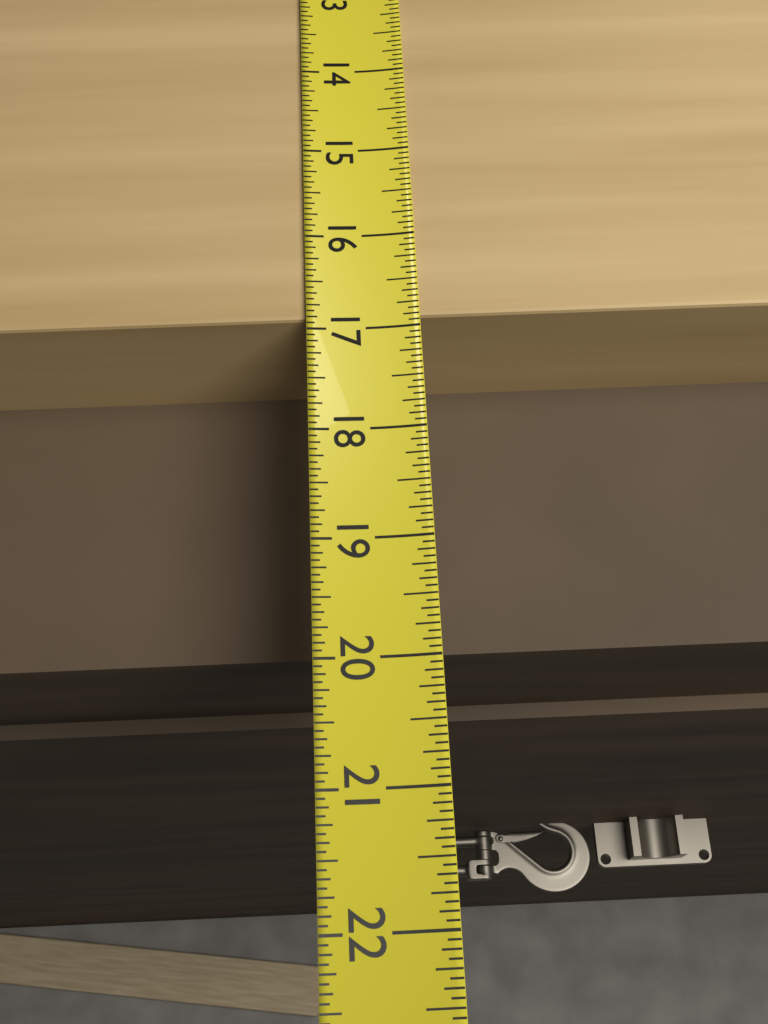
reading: 16.8750 (no unit)
